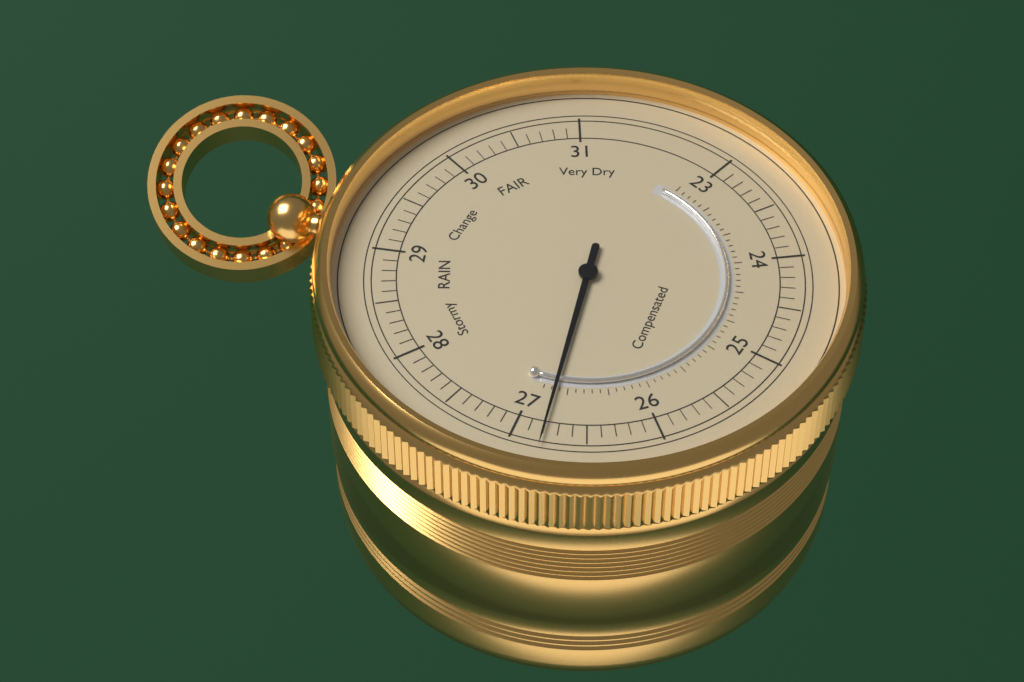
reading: 26.8 (no unit)
